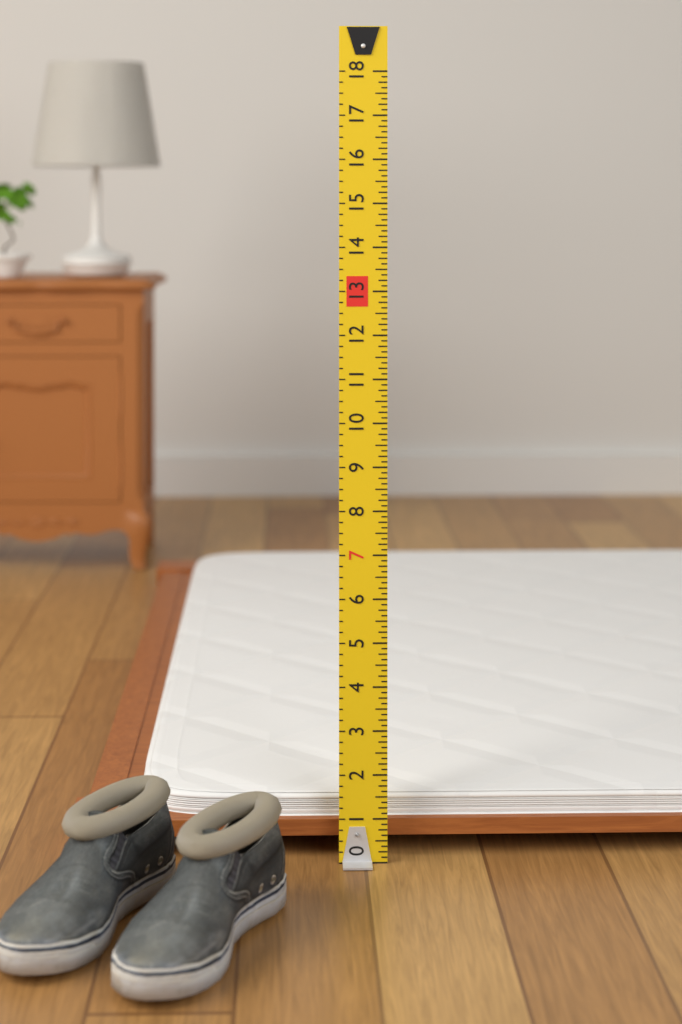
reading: 1.375 (no unit)
